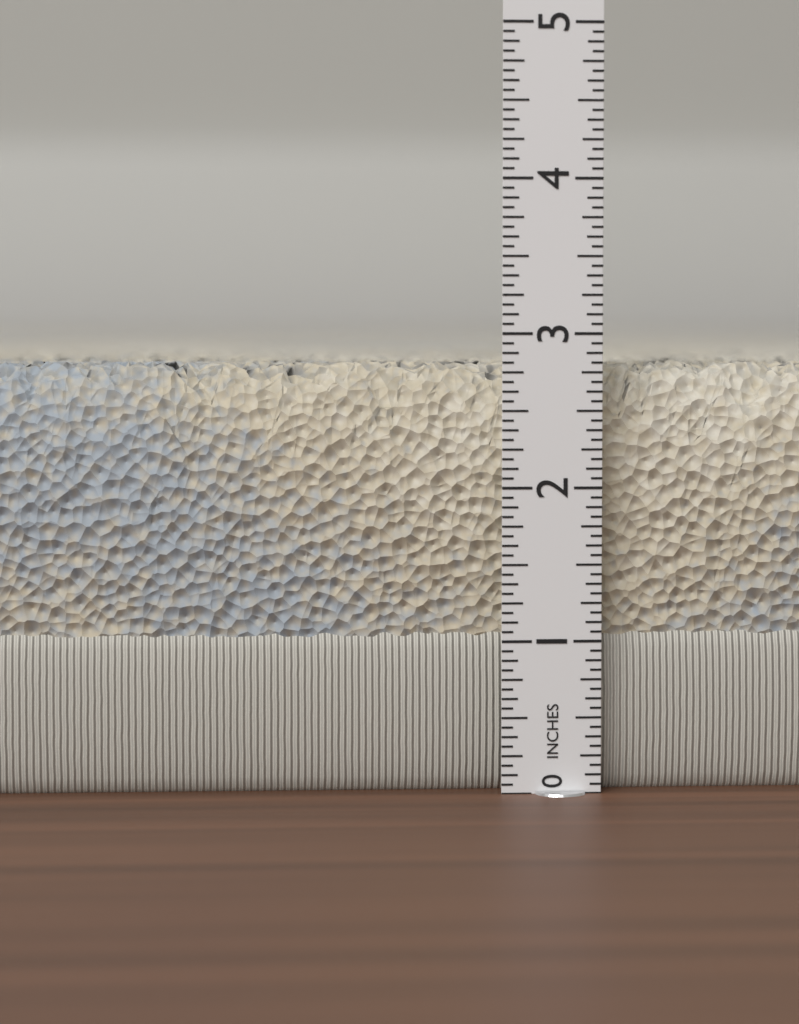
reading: 2.8125 in
